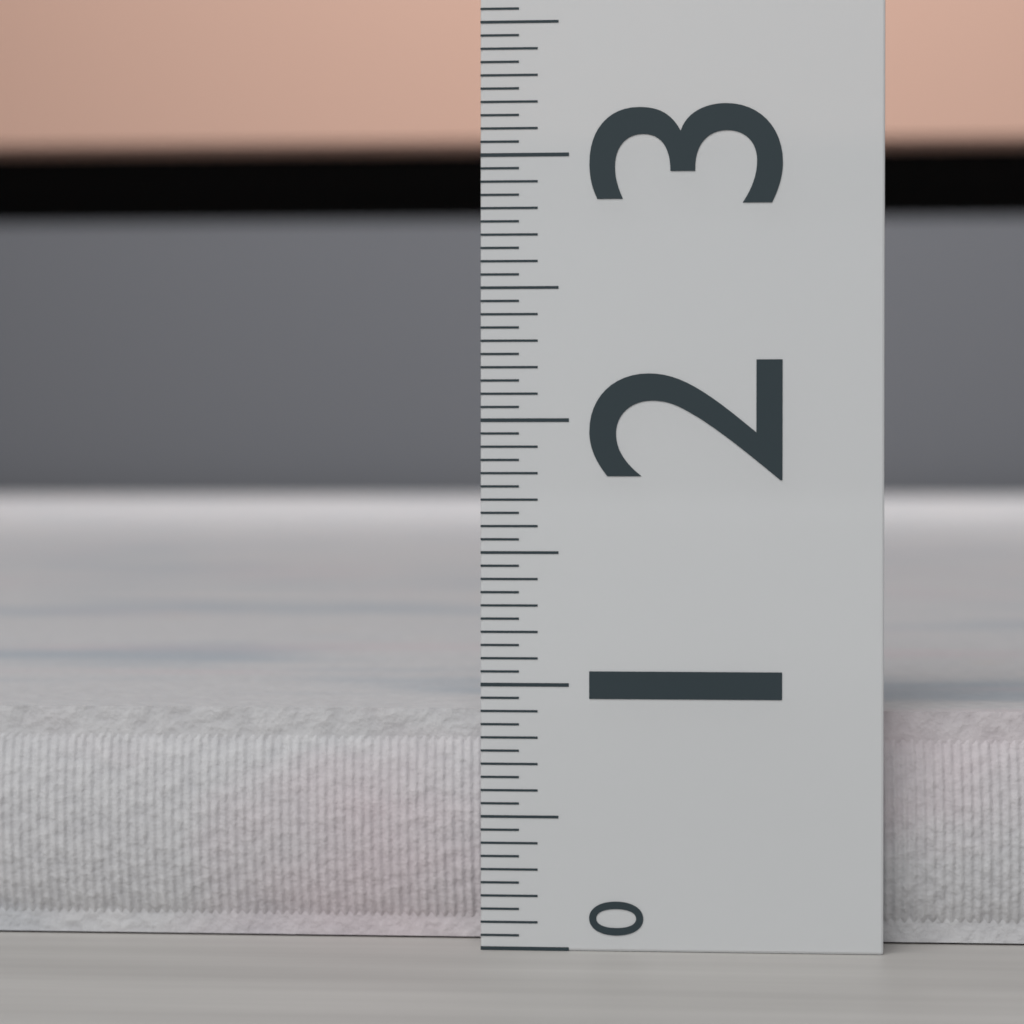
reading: 0.90 (no unit)
